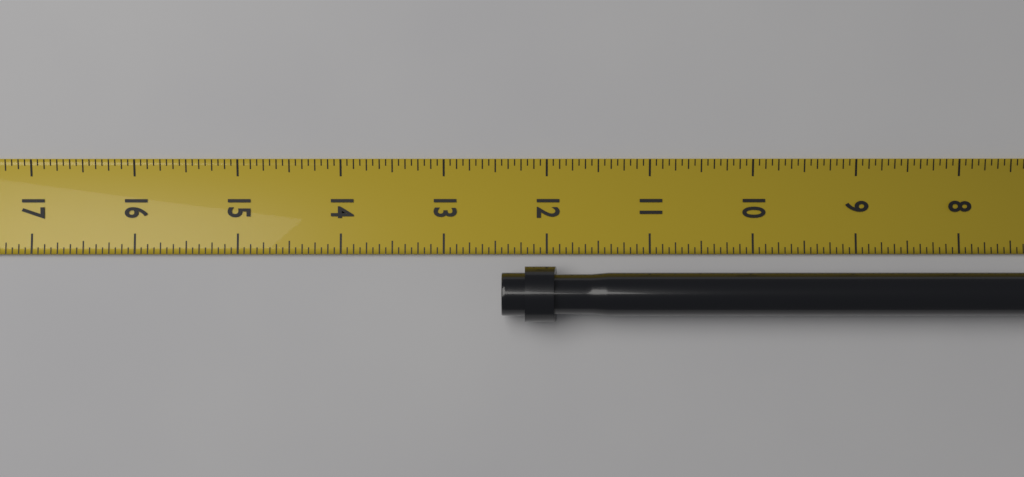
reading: 12.4375 in
